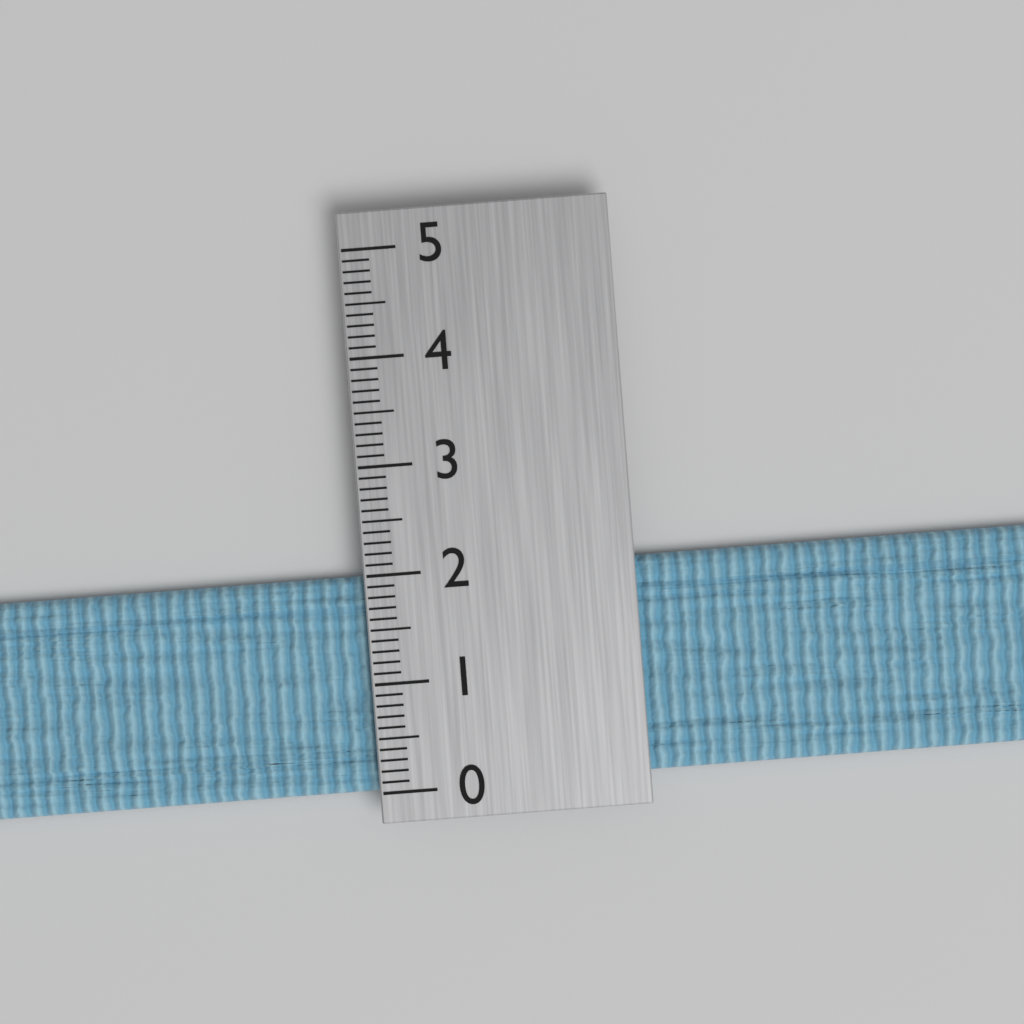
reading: 2.0 (no unit)
